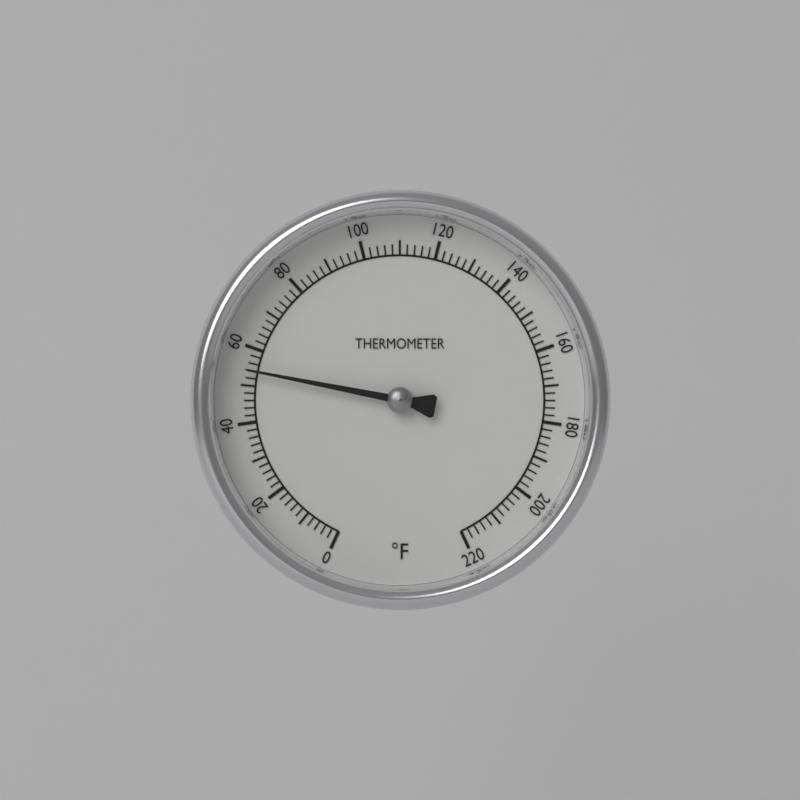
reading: 54 °F
